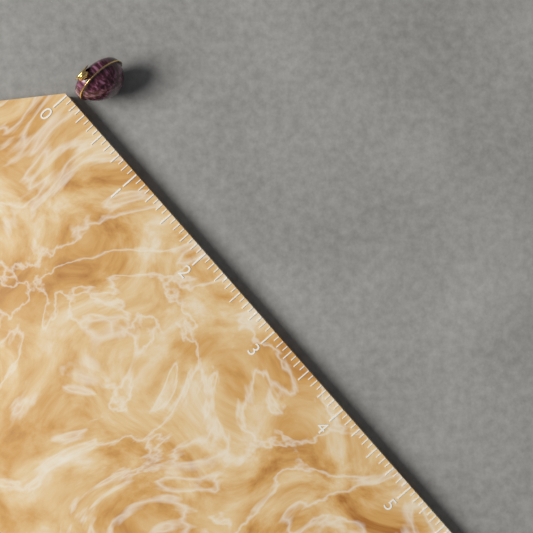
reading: 0.3125 (no unit)
